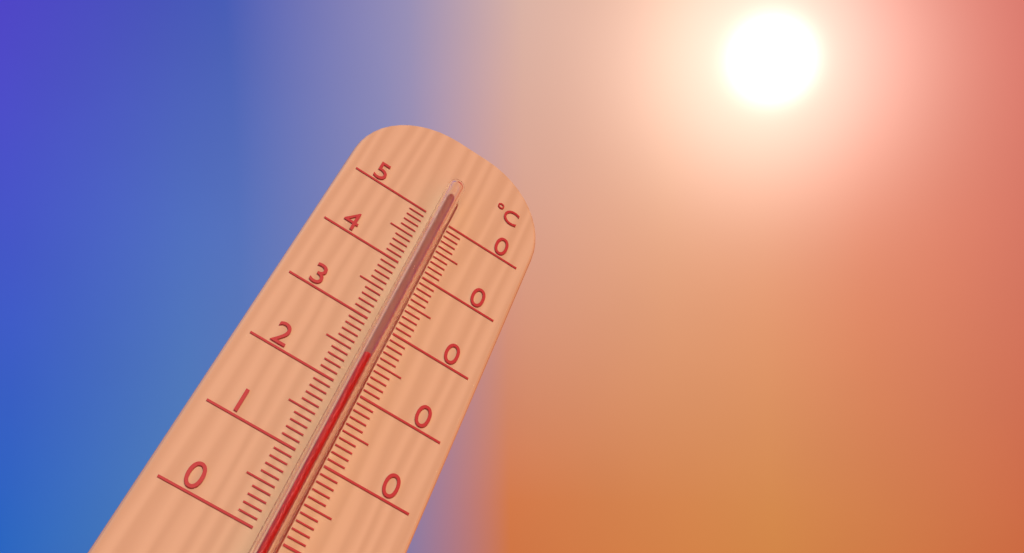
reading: 24 °C
